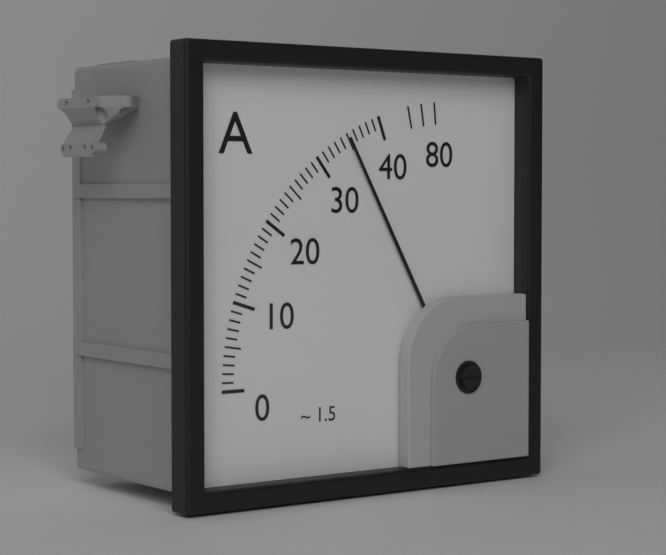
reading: 35 A
